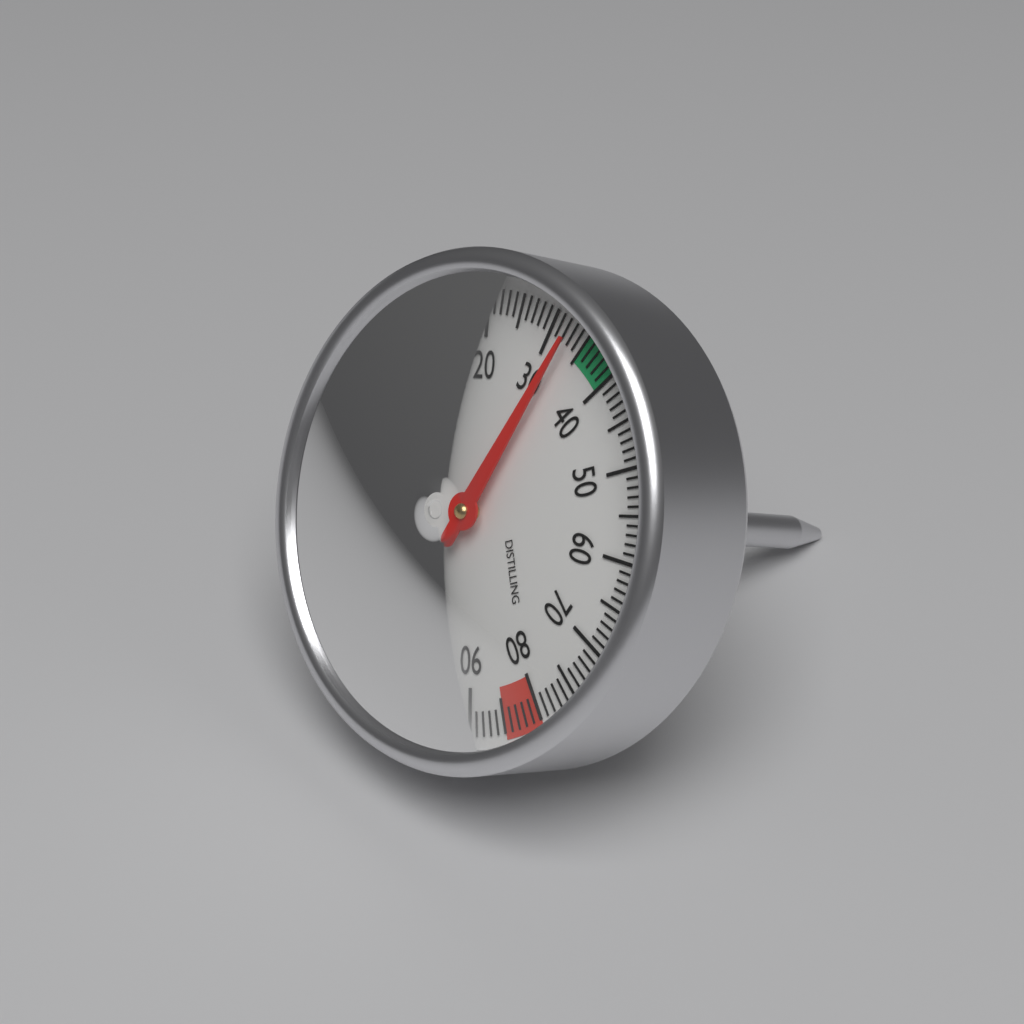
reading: 33 °C
